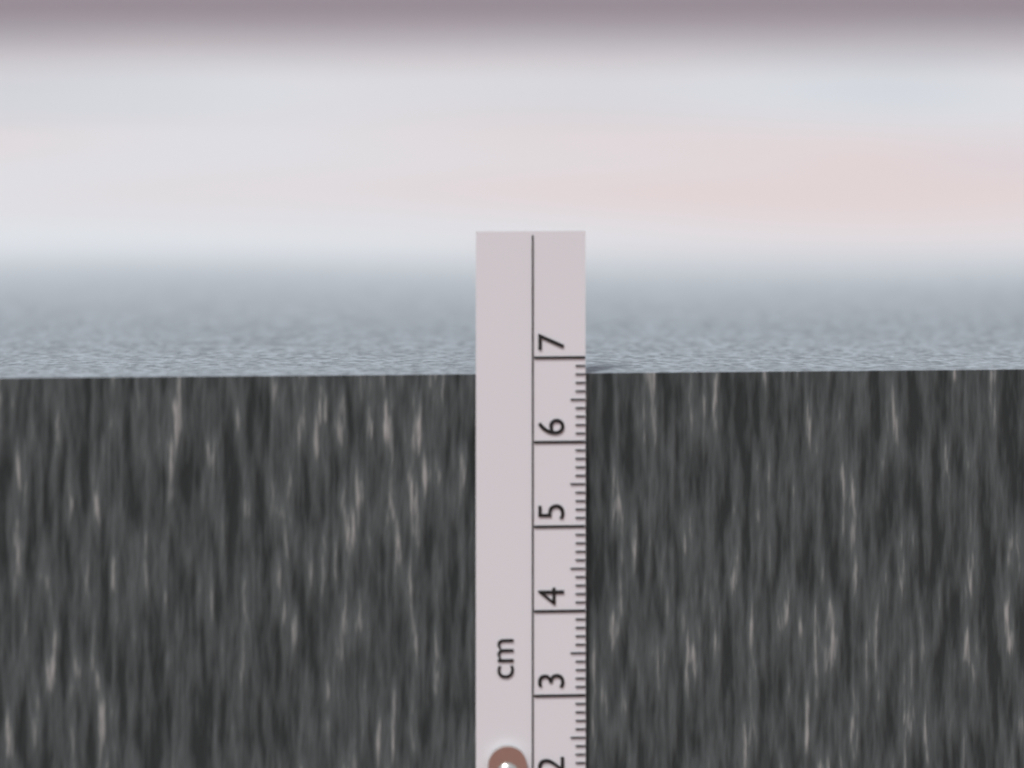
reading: 6.8 cm
